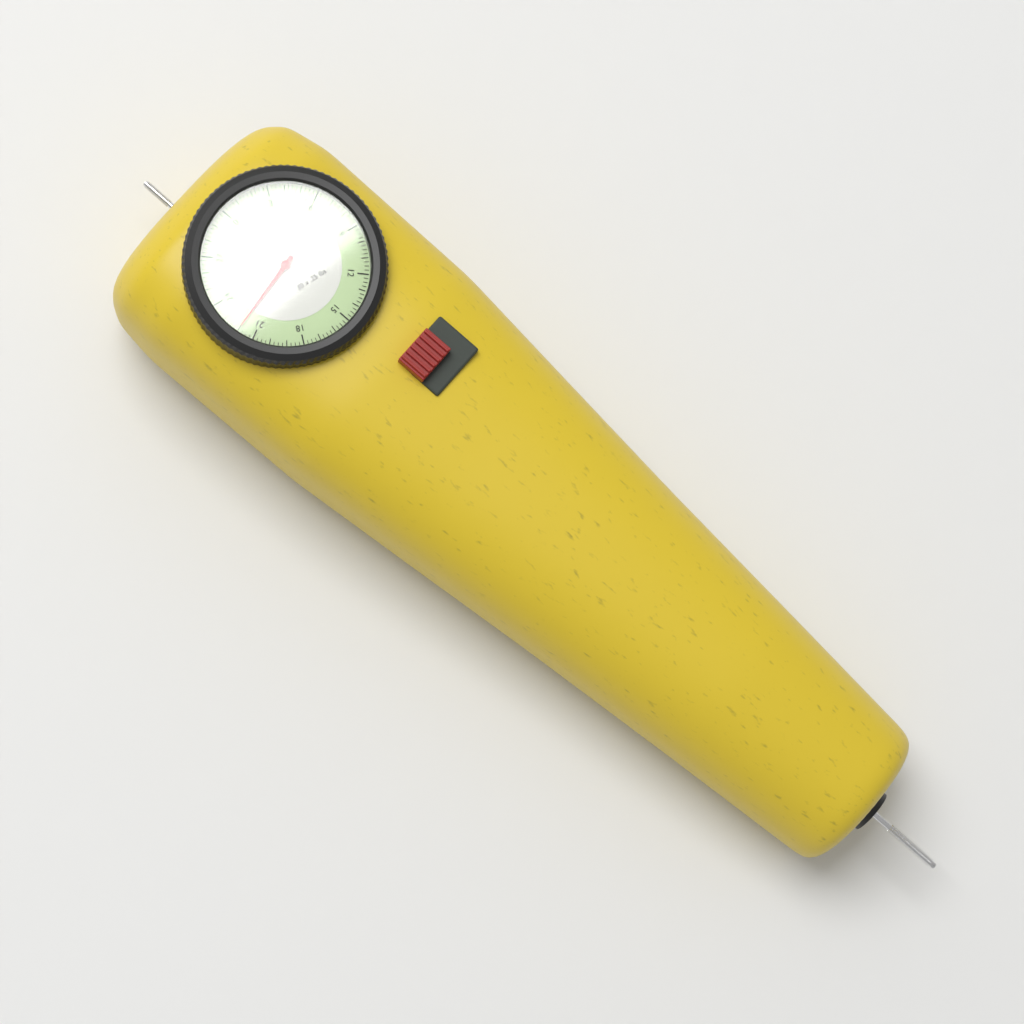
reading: 22.00 lbs
